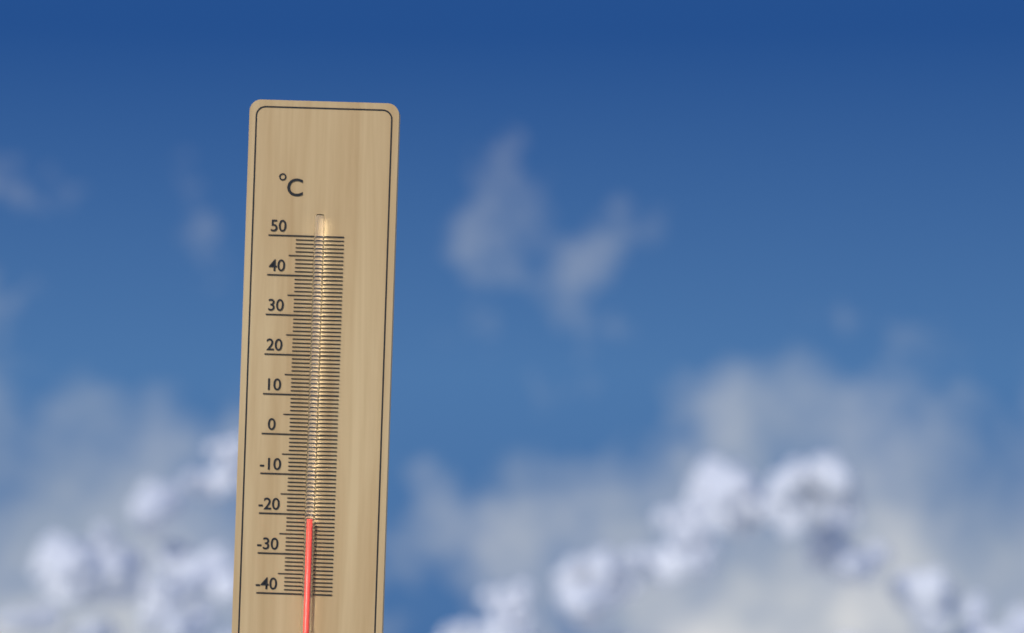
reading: -21 °C
